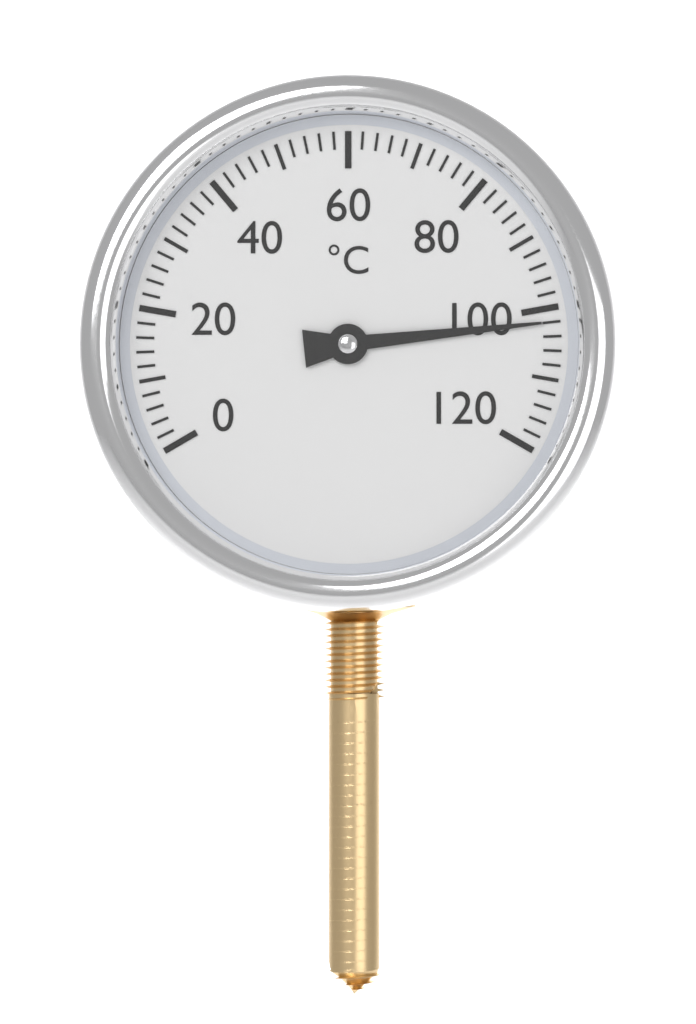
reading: 102 °C
